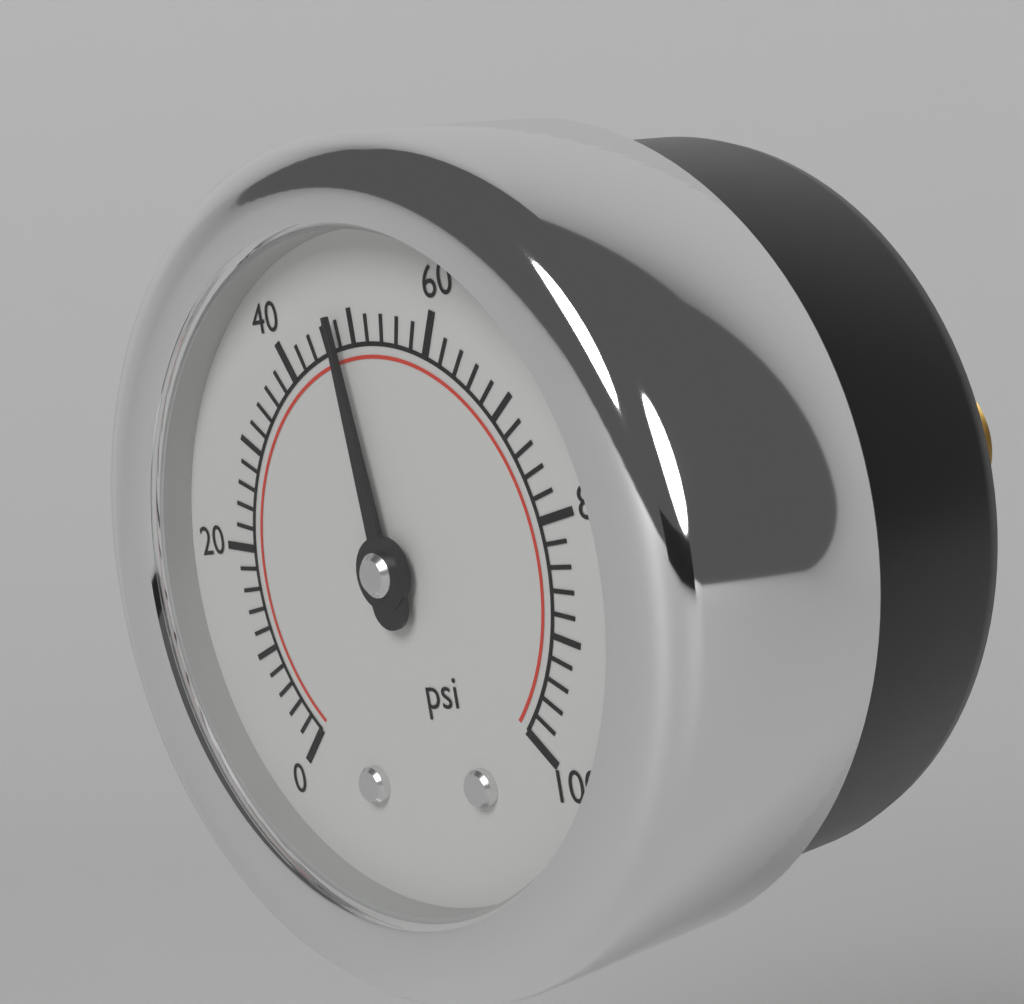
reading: 48 psi
